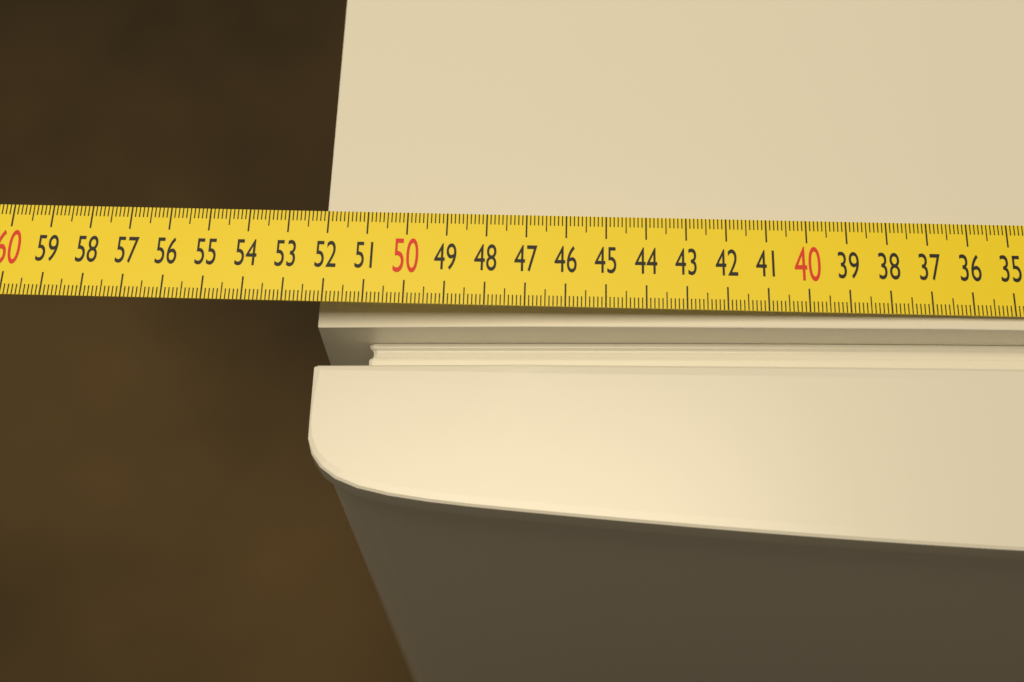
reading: 52.2 cm
